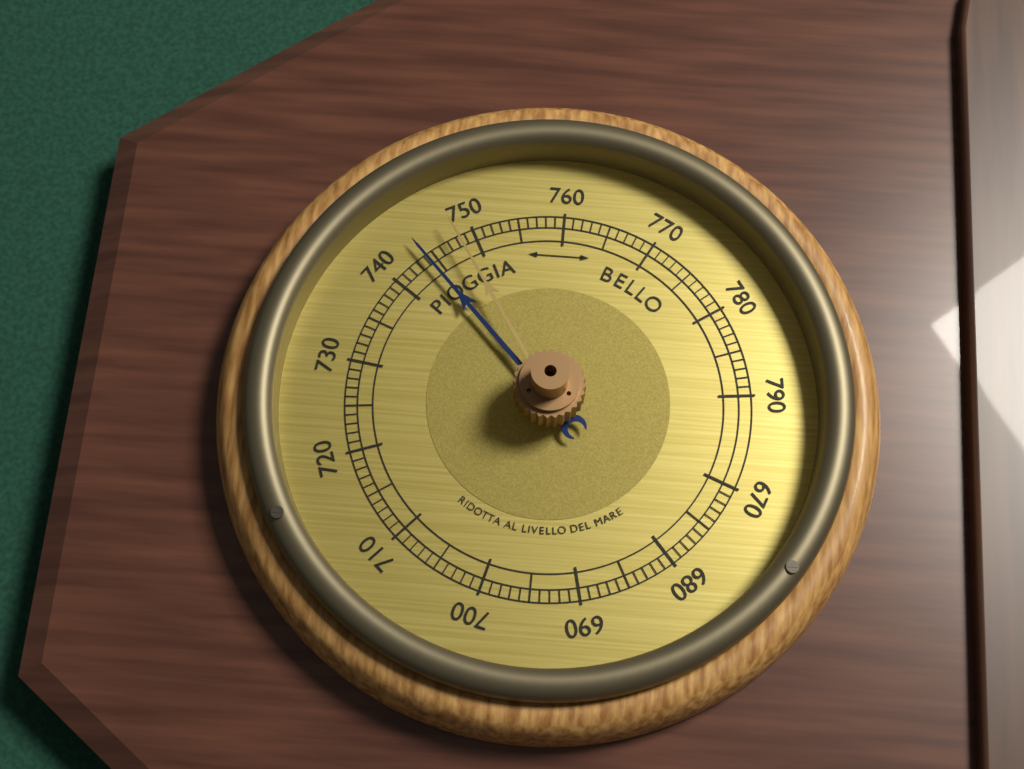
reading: 744 (no unit)
